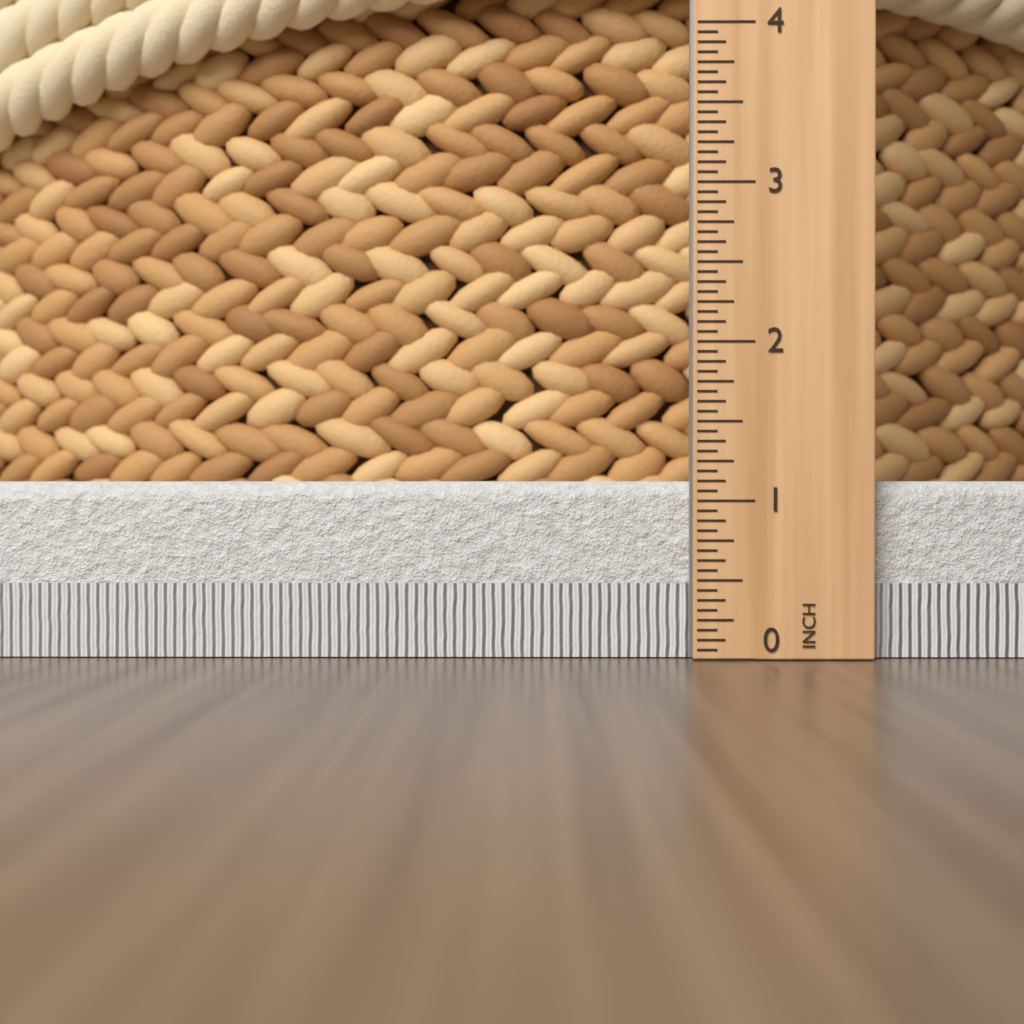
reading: 1.1250 in
